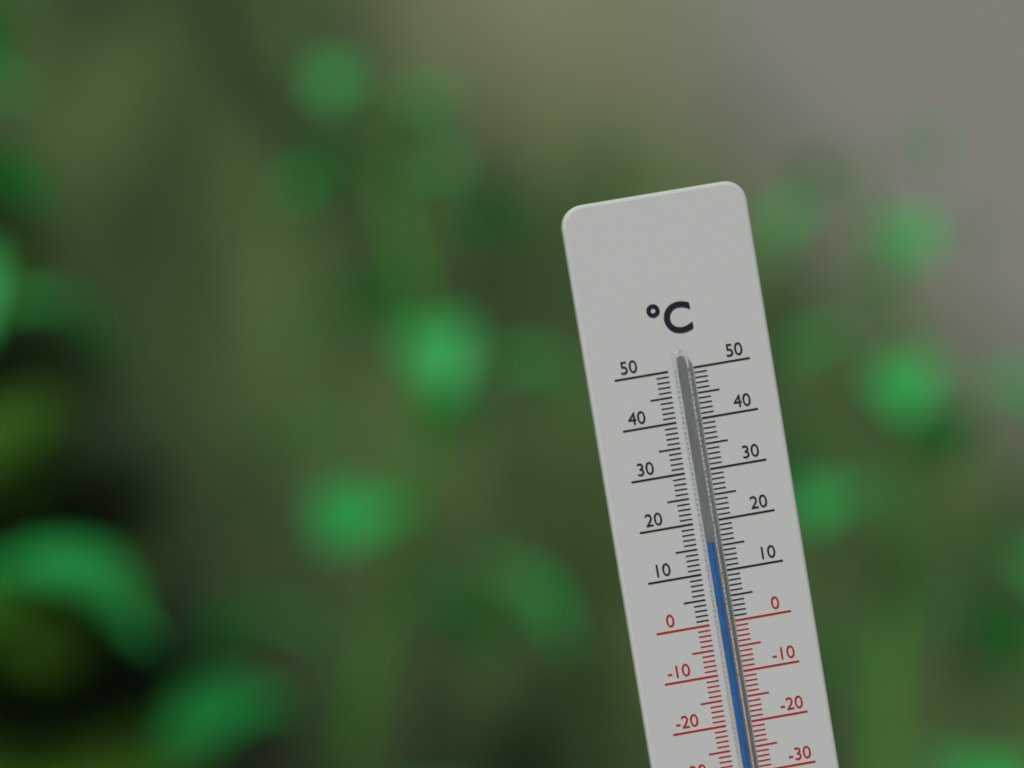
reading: 16 °C
